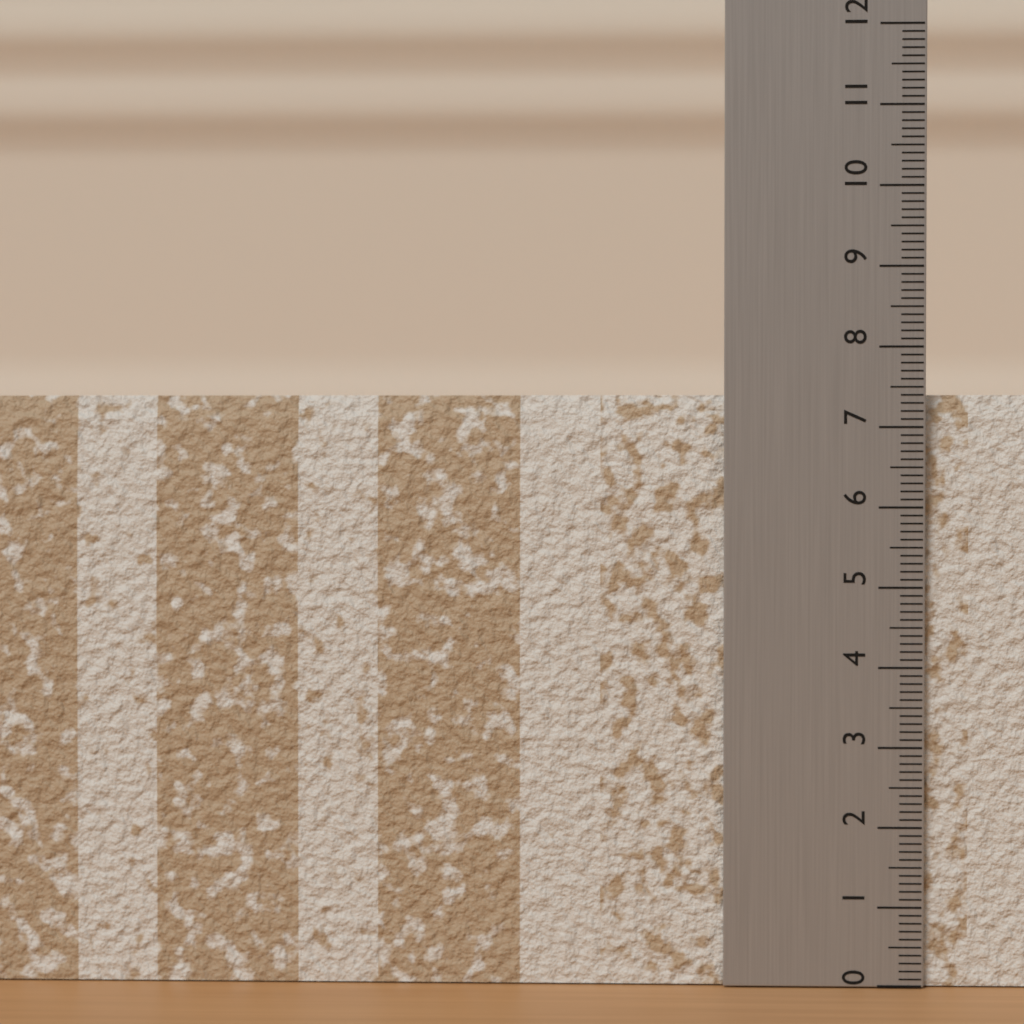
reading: 7.4 (no unit)
